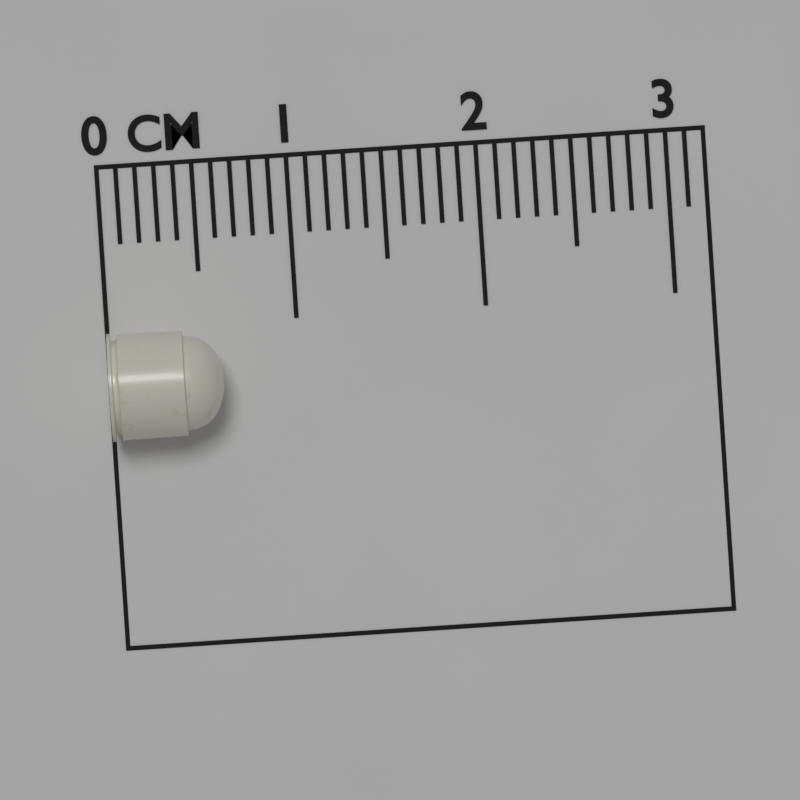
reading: 0.6 cm
